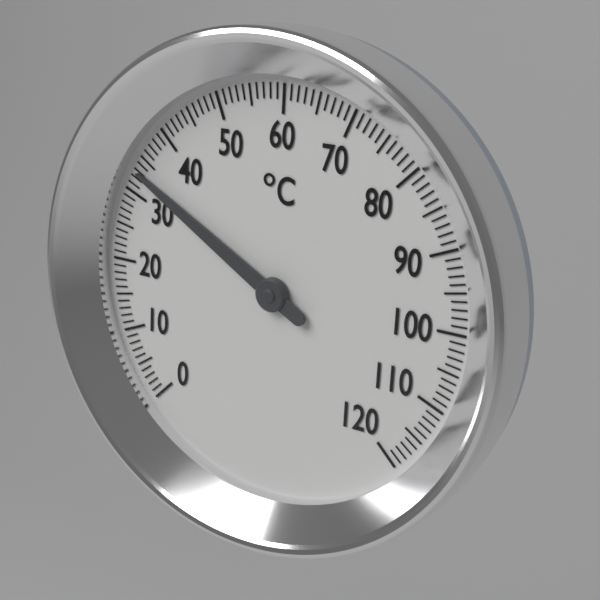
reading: 33 °C
